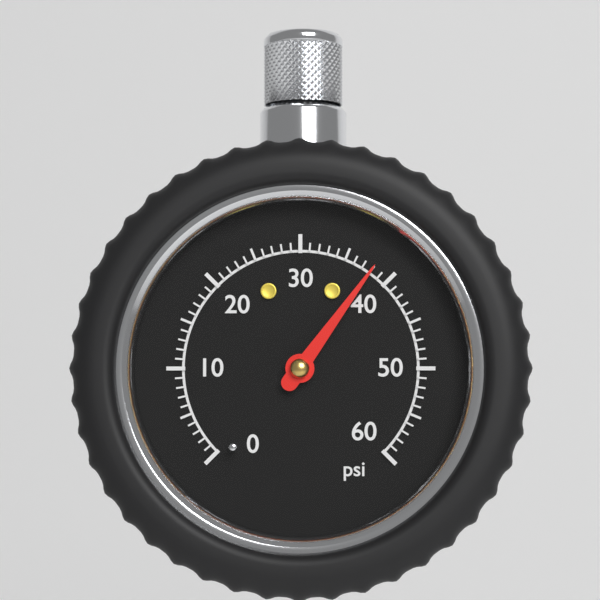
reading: 38 psi
